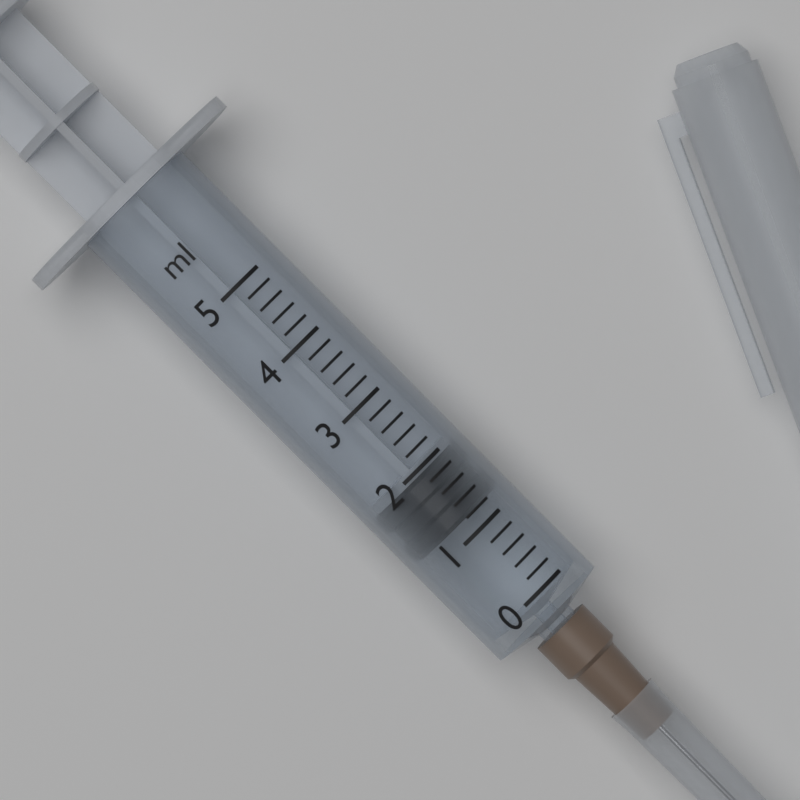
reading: 1.2 ml
